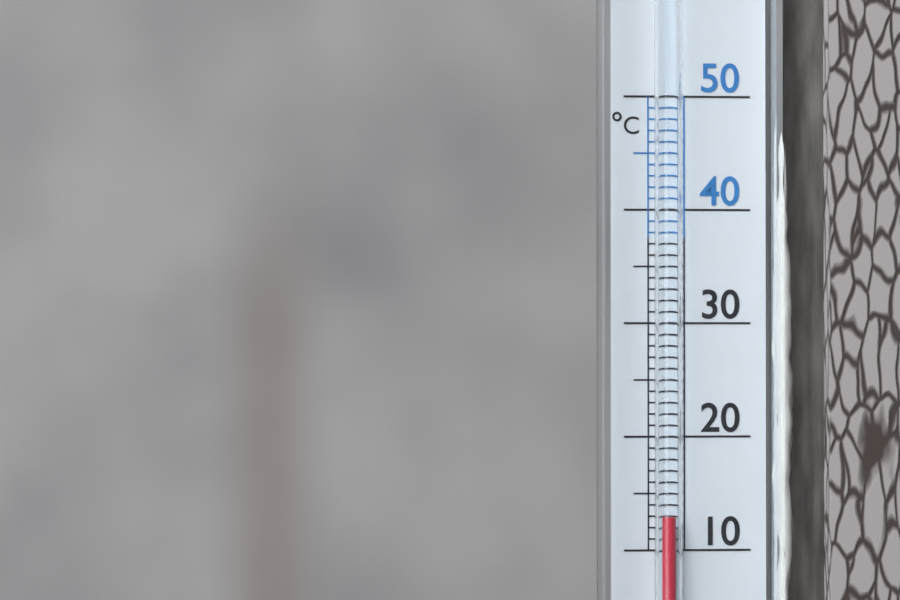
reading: 13 °C
